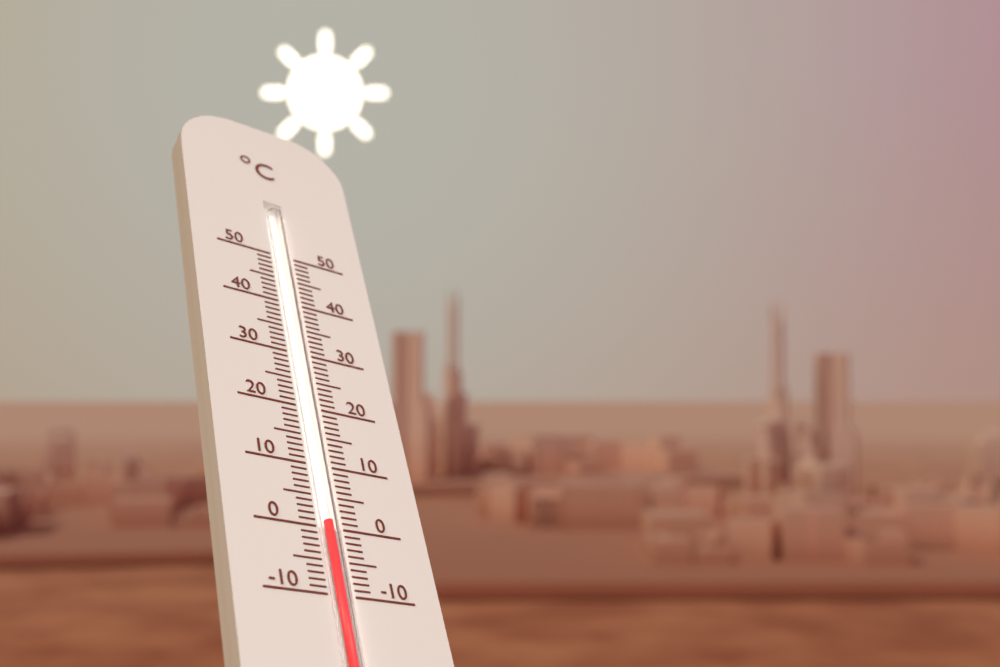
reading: 1 °C
